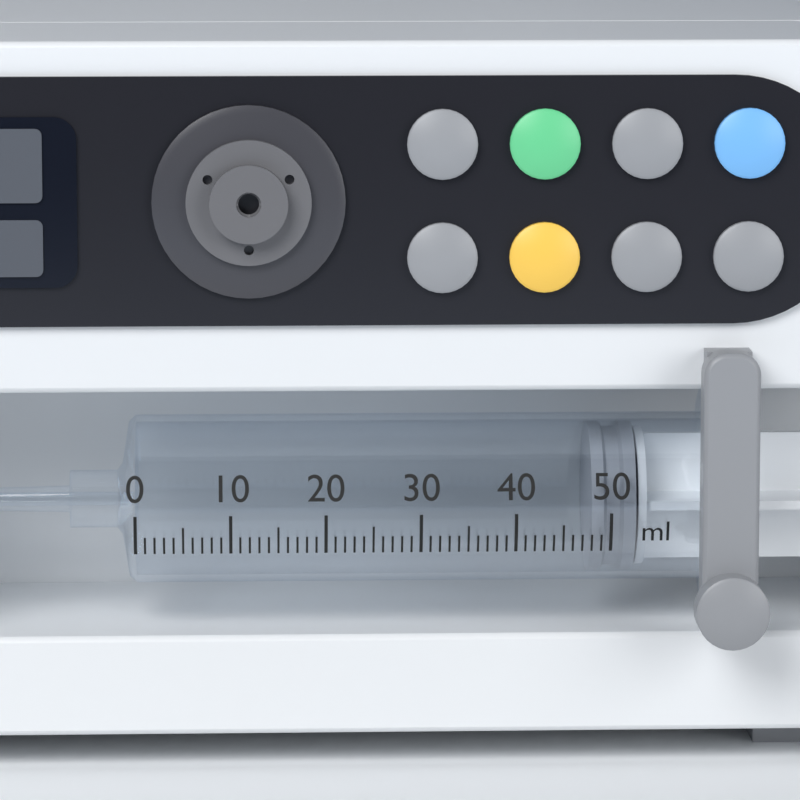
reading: 48 ml
